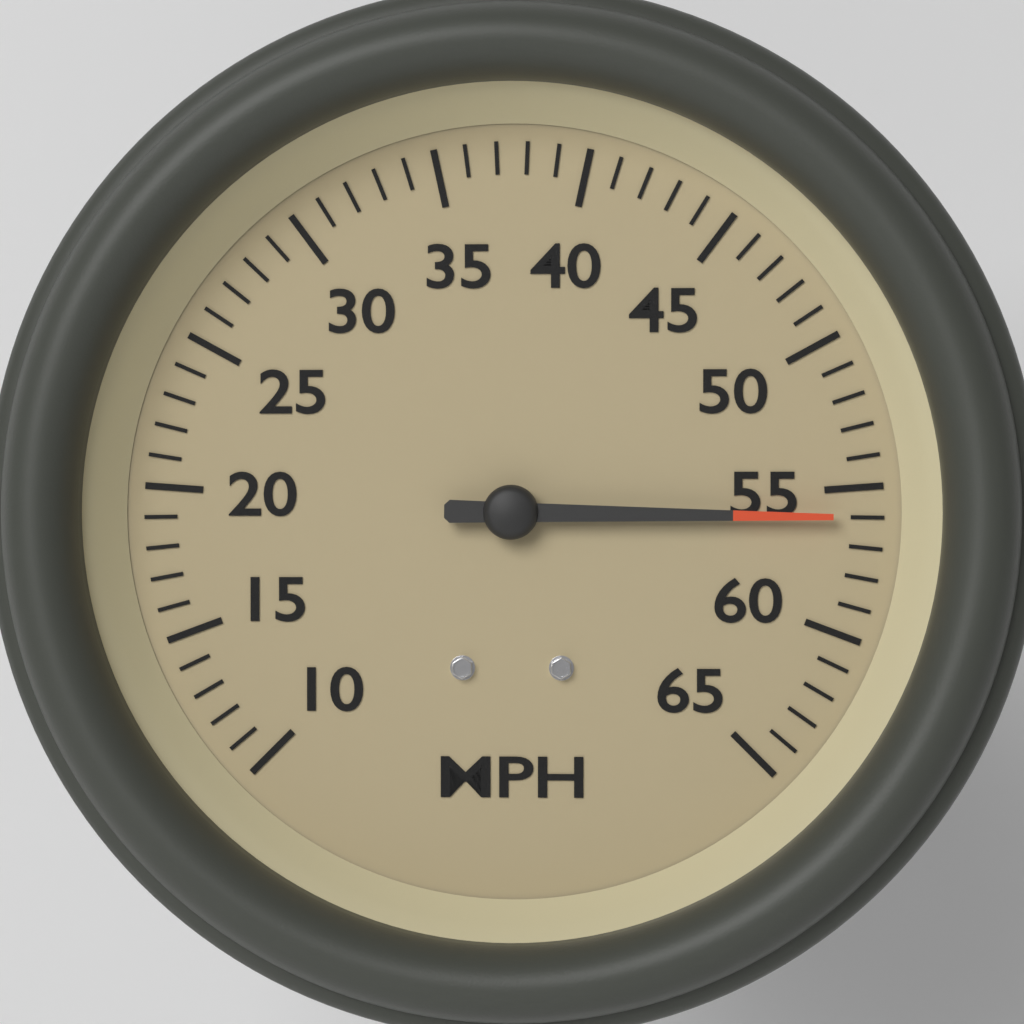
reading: 56 MPH
